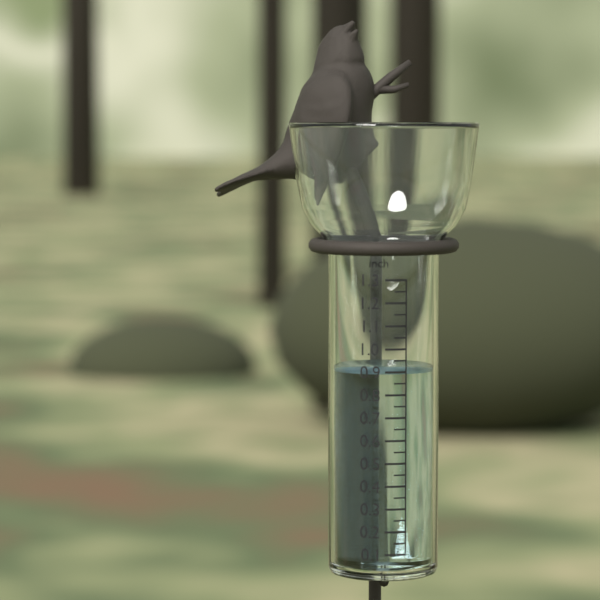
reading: 0.90 inch
